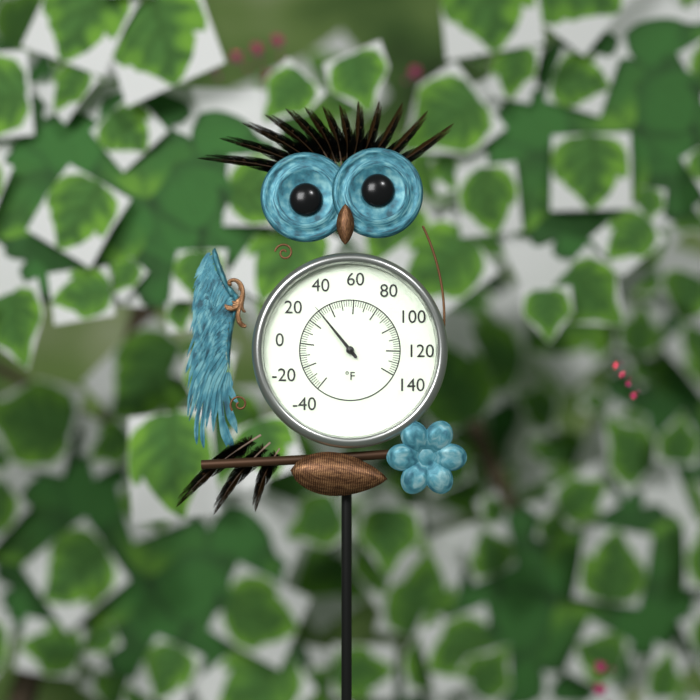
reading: 30 °F
